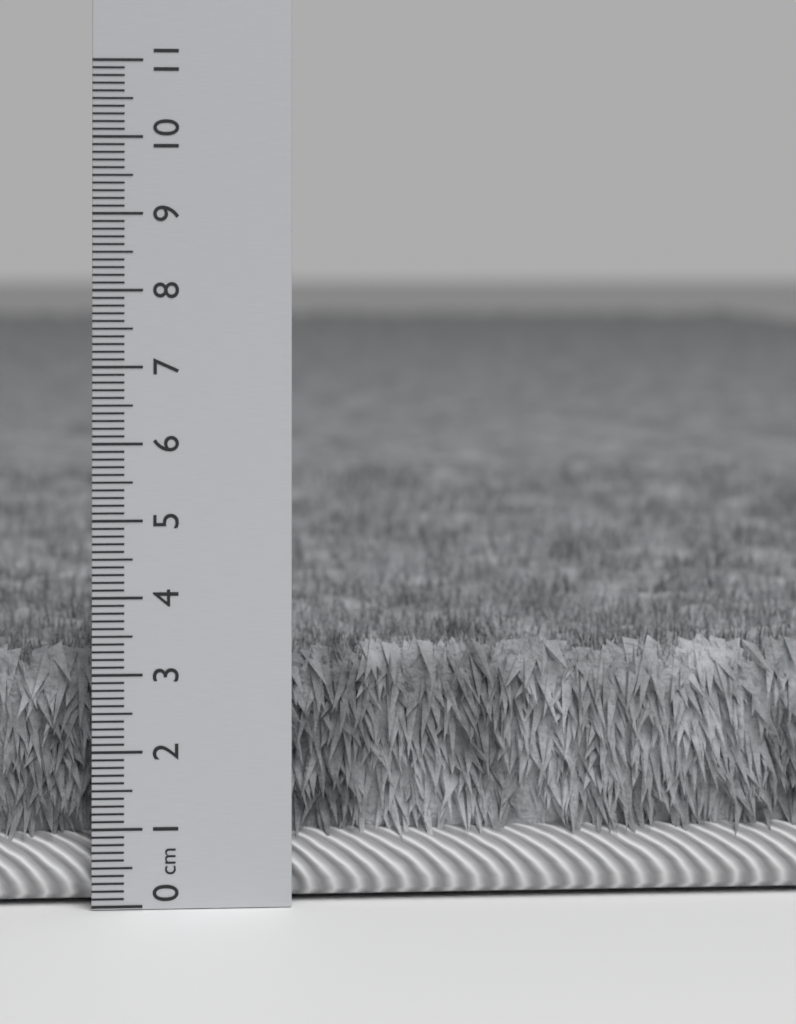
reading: 3.4 cm
